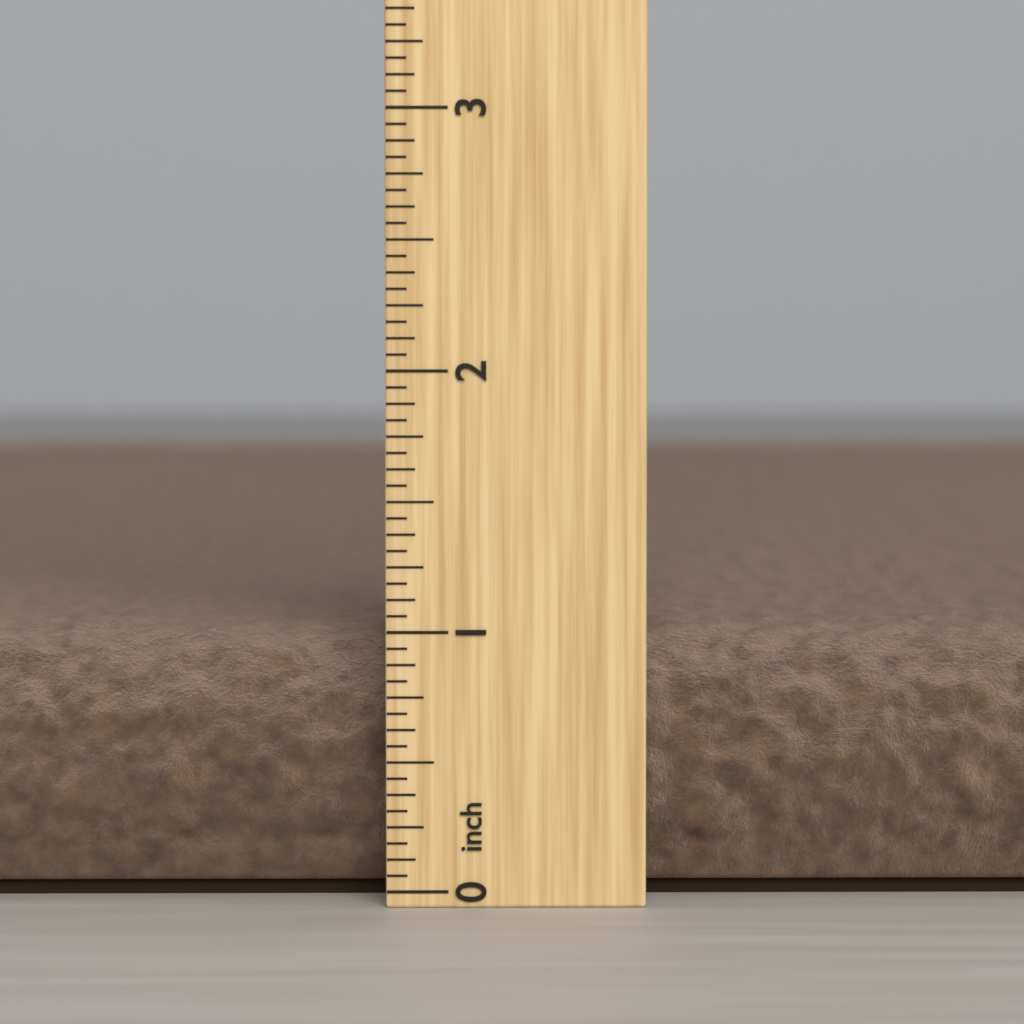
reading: 1.0000 inch
